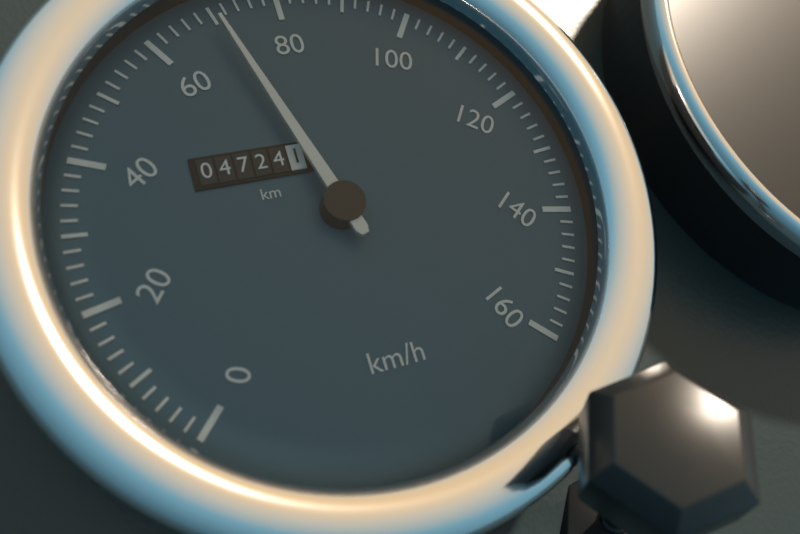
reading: 70 km/h
